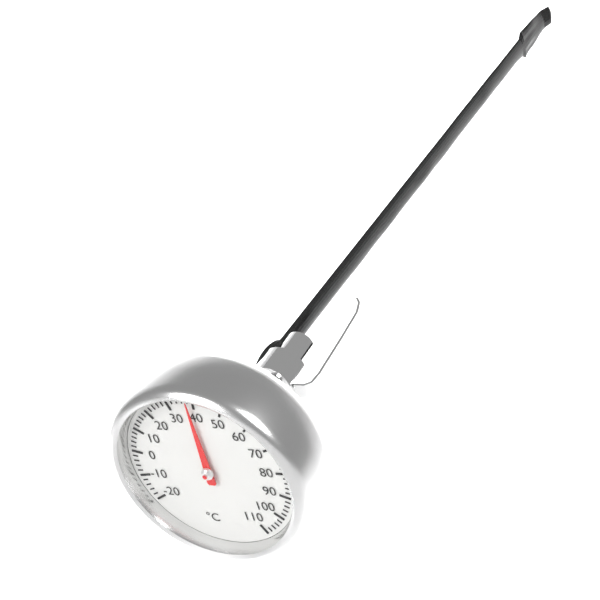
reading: 38 °C
